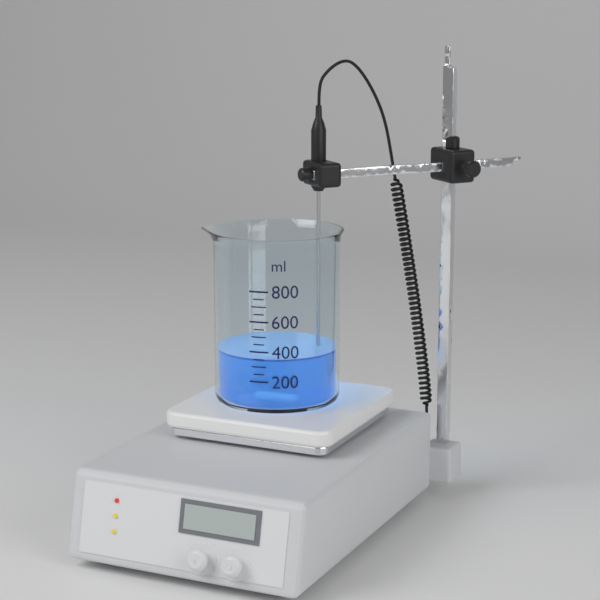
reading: 350 ml
